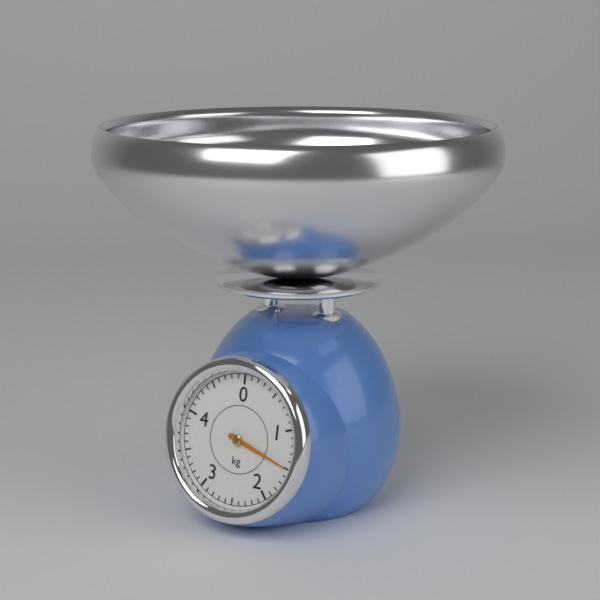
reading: 1.5 kg
